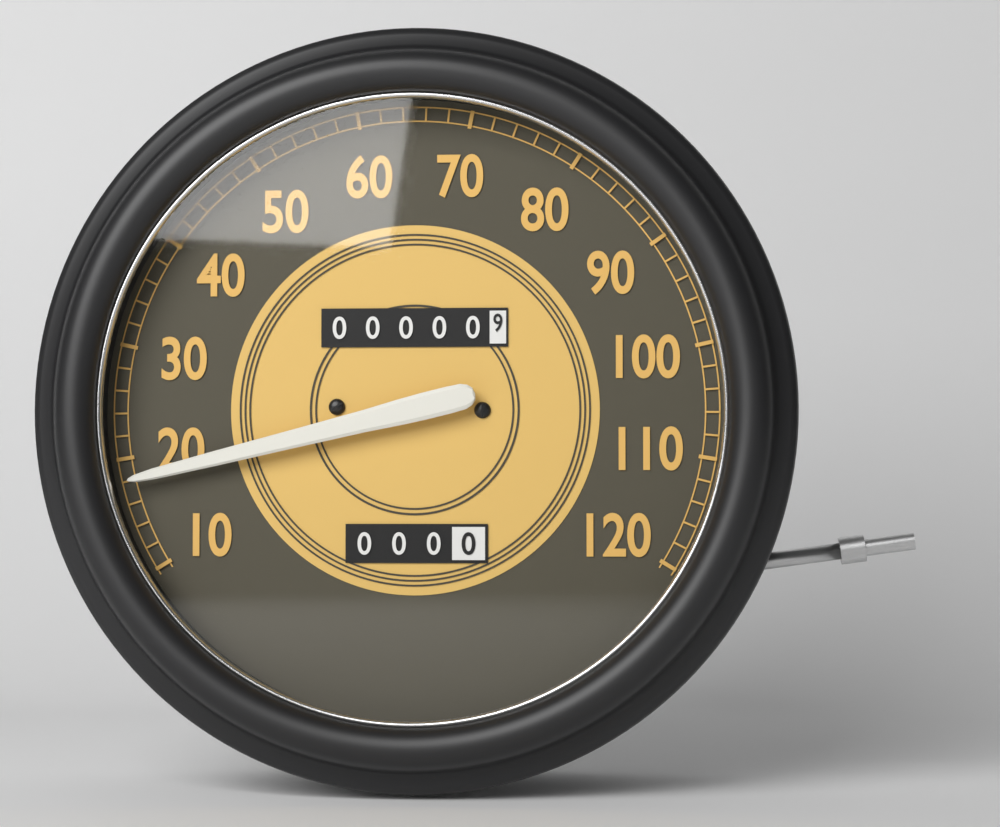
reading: 18 (no unit)
